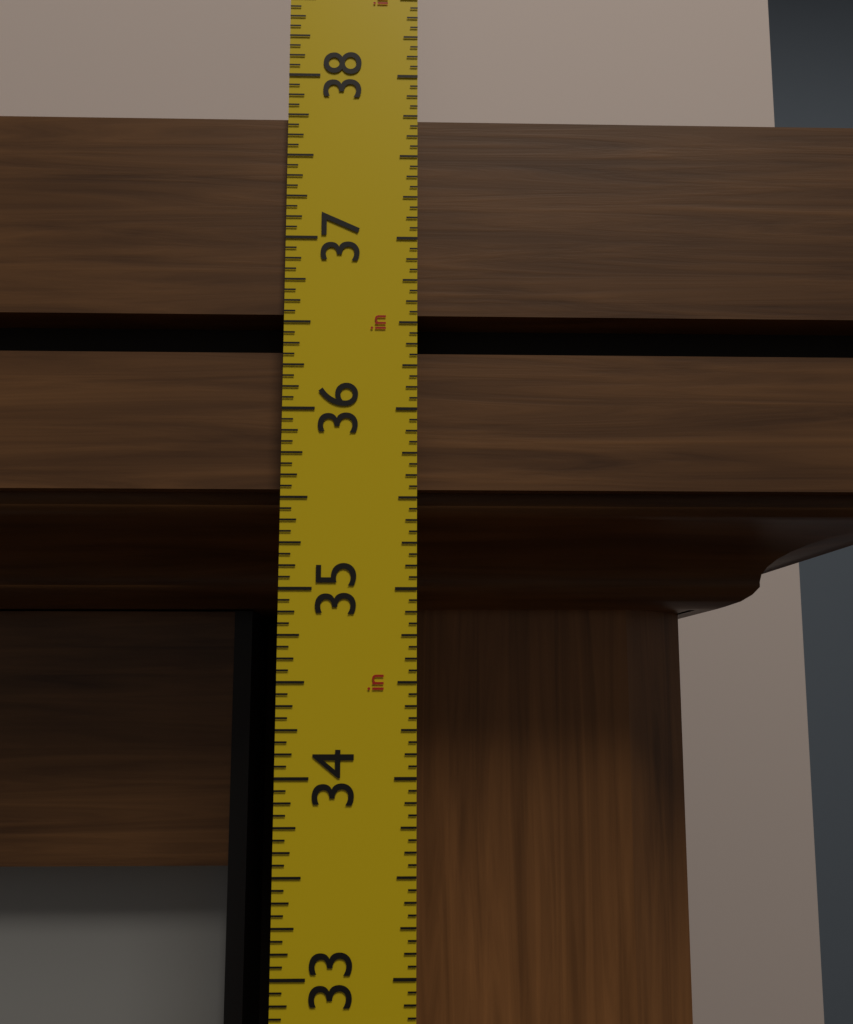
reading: 37.7500 in
